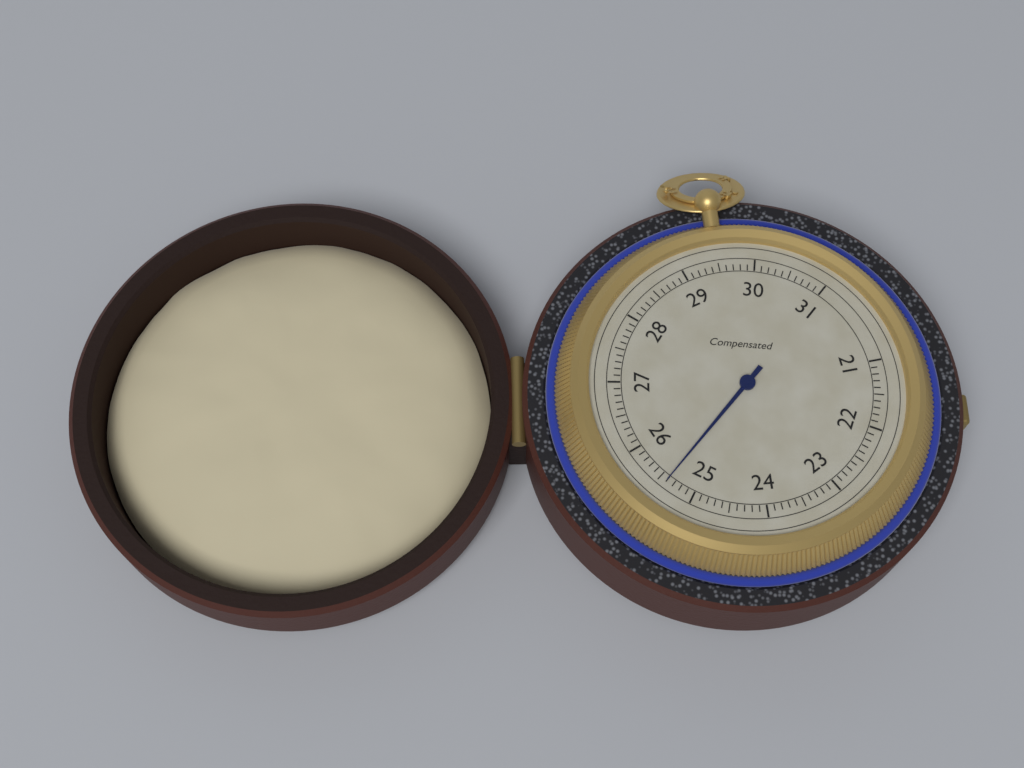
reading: 25.4 (no unit)
